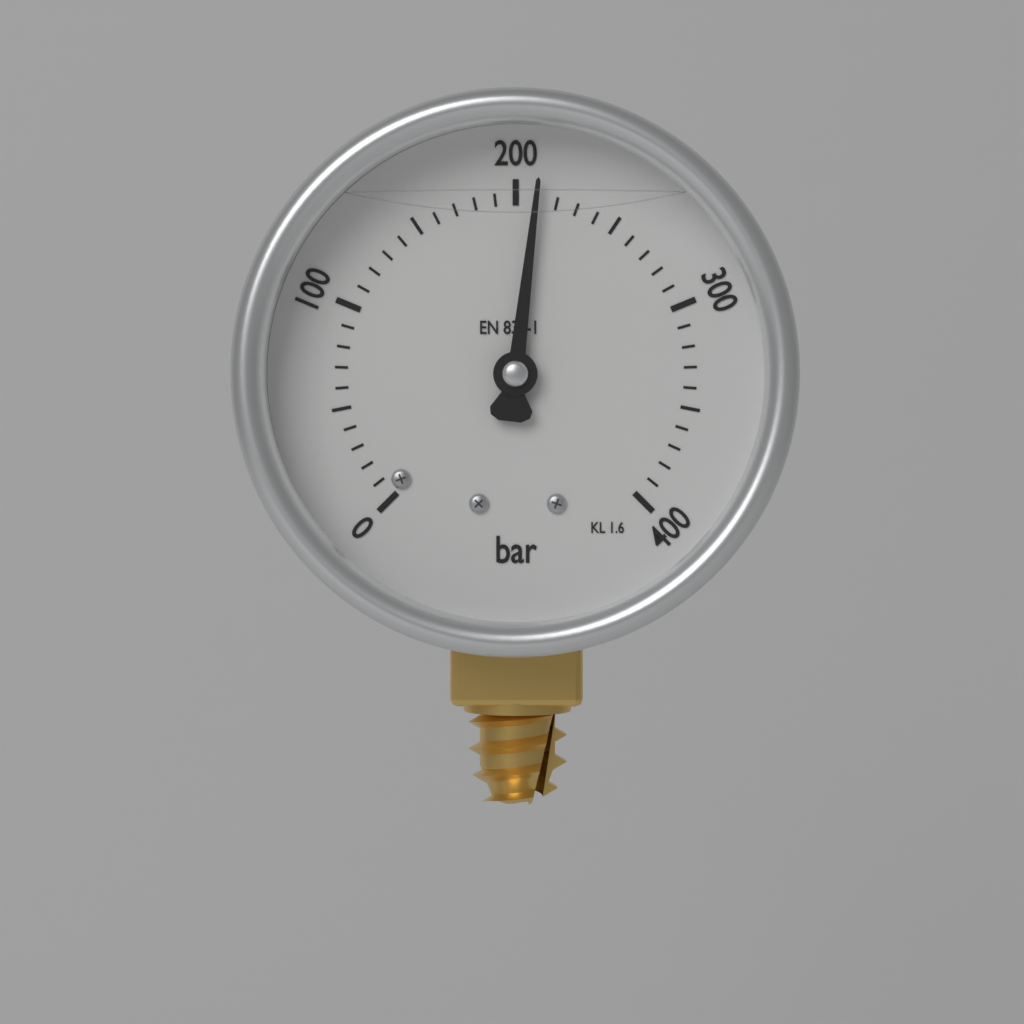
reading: 210 bar
